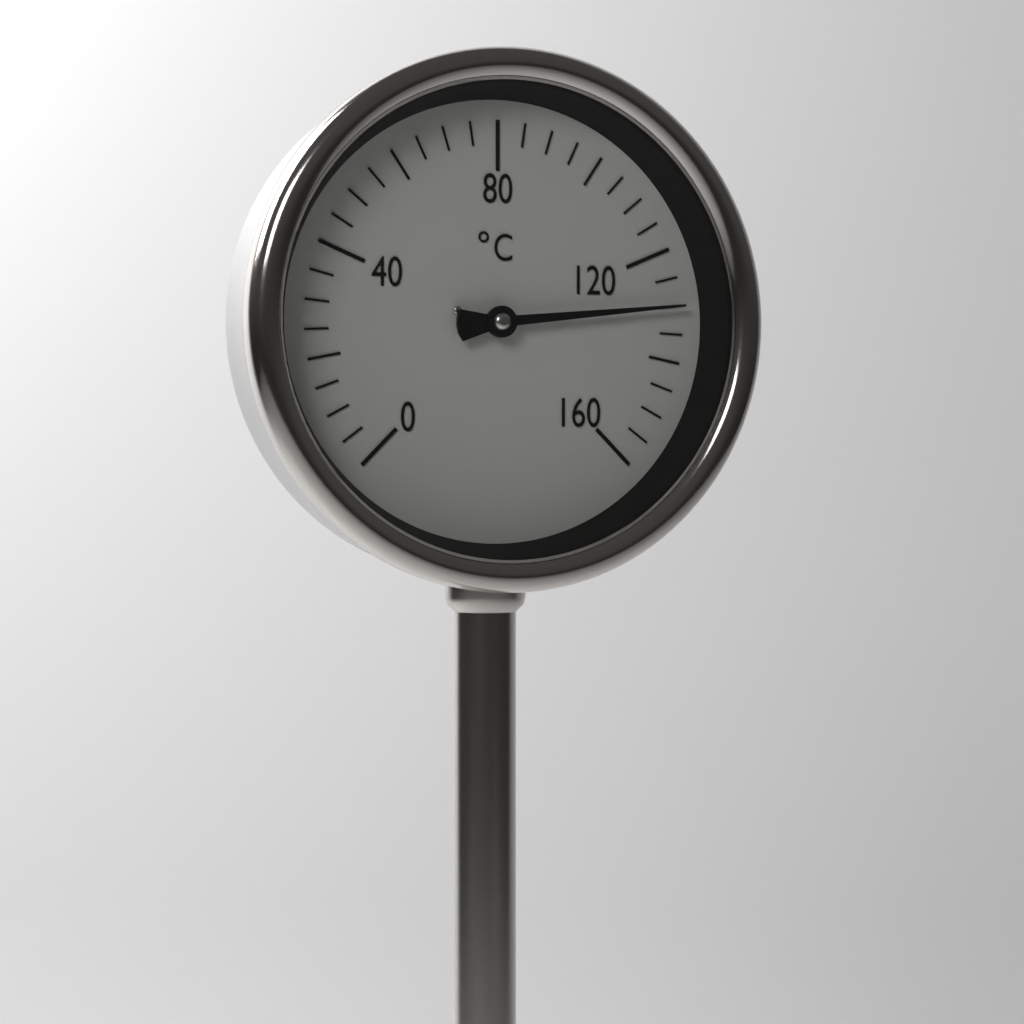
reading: 130 °C
